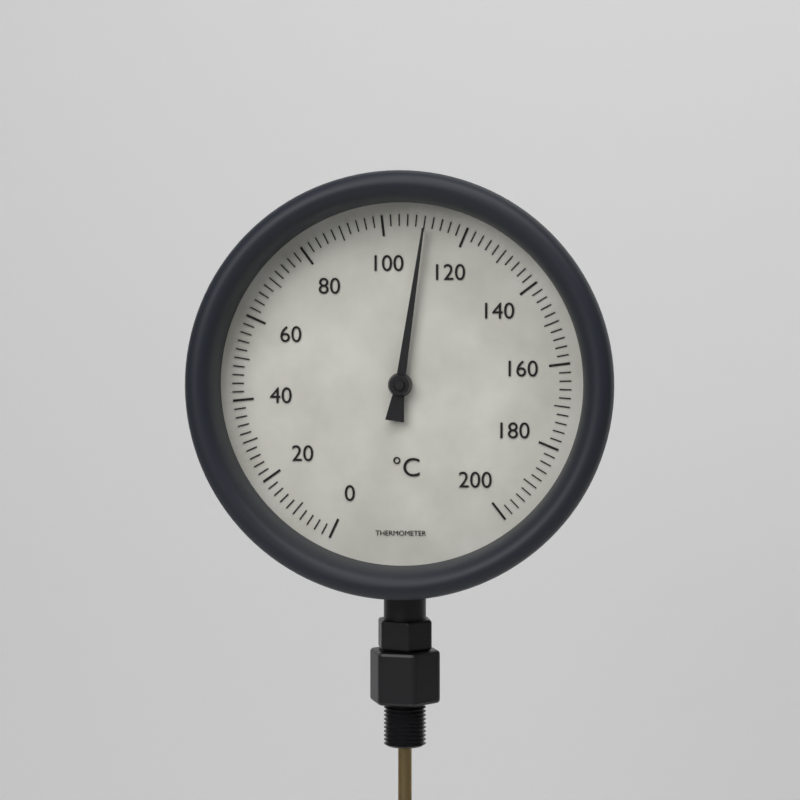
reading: 110 °C
